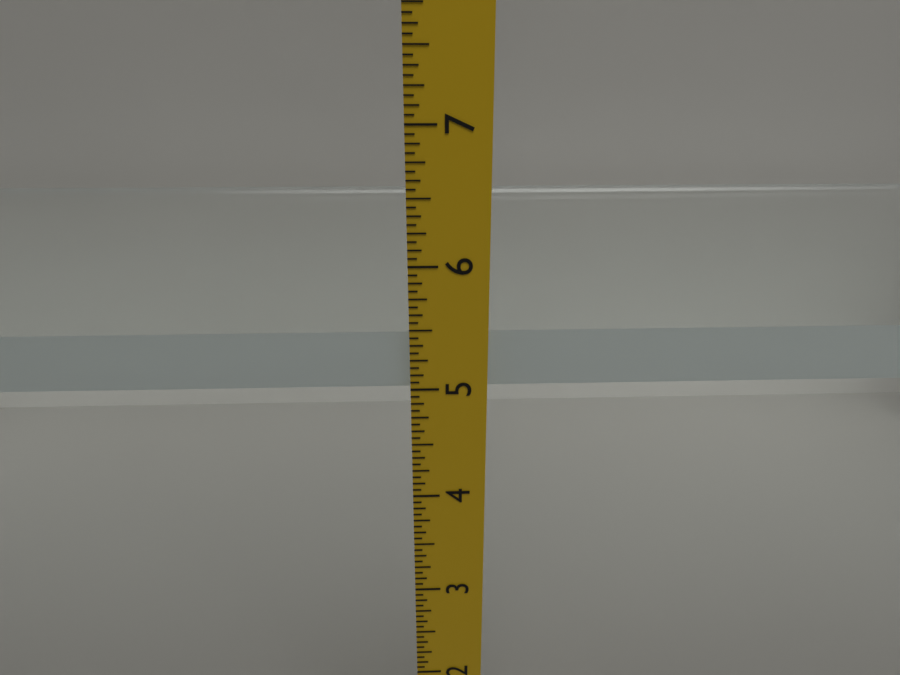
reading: 5.4375 in
